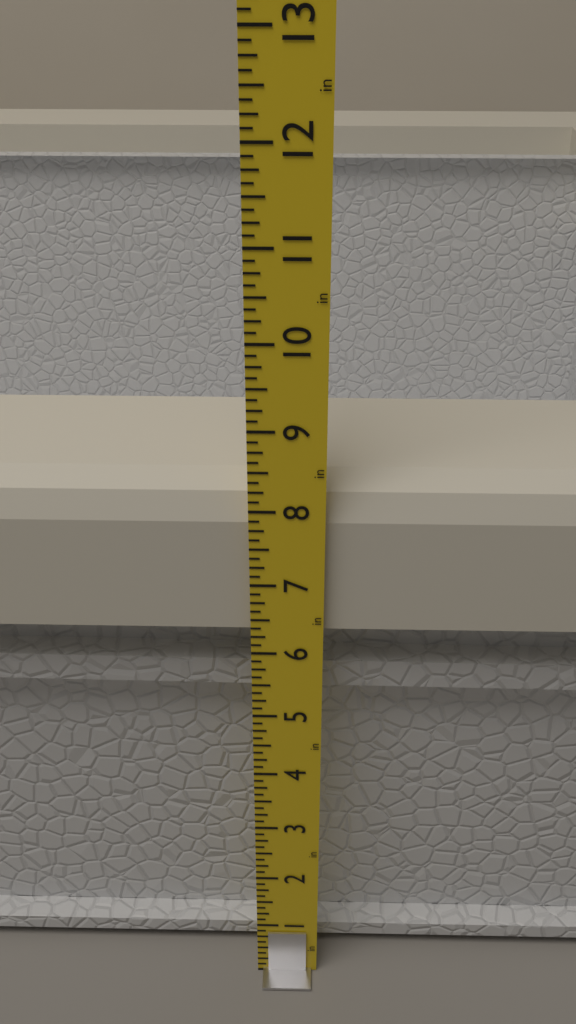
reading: 8.250 in
